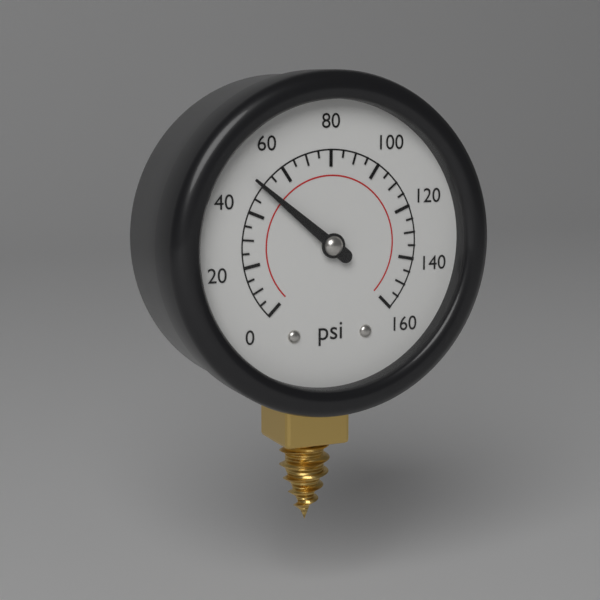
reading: 50 psi
